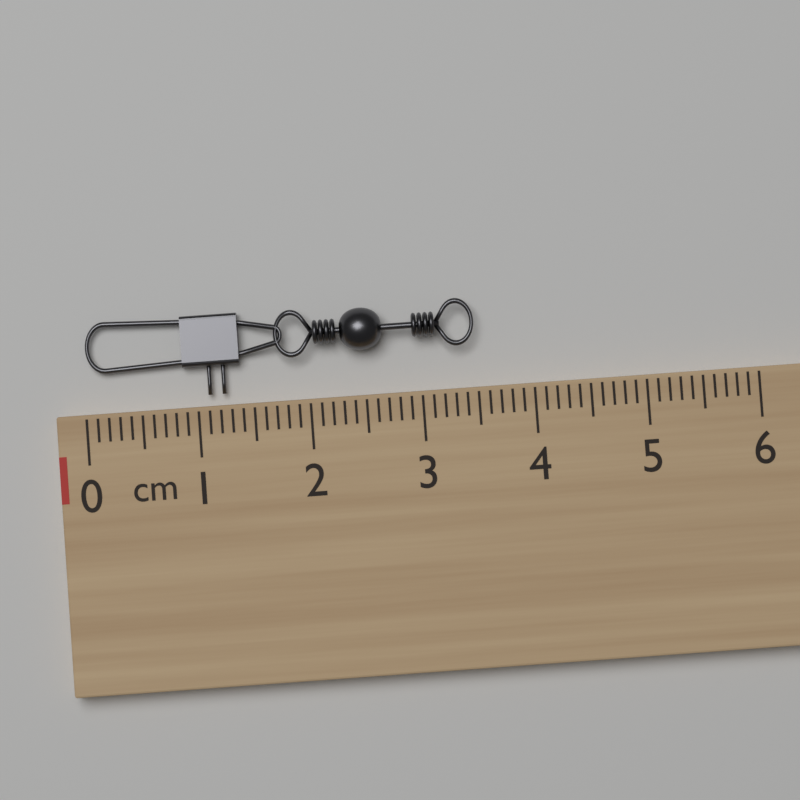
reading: 3.5 cm
